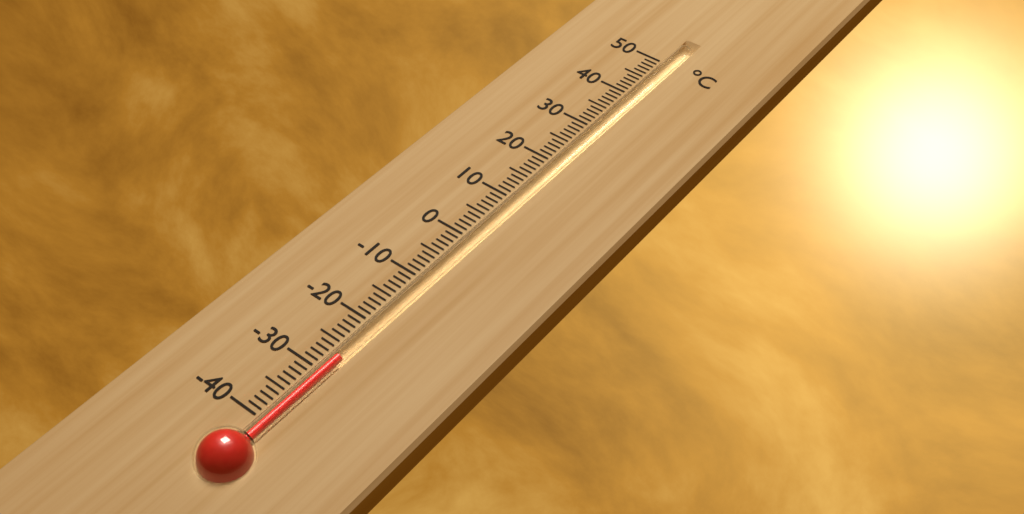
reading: -27 °C
